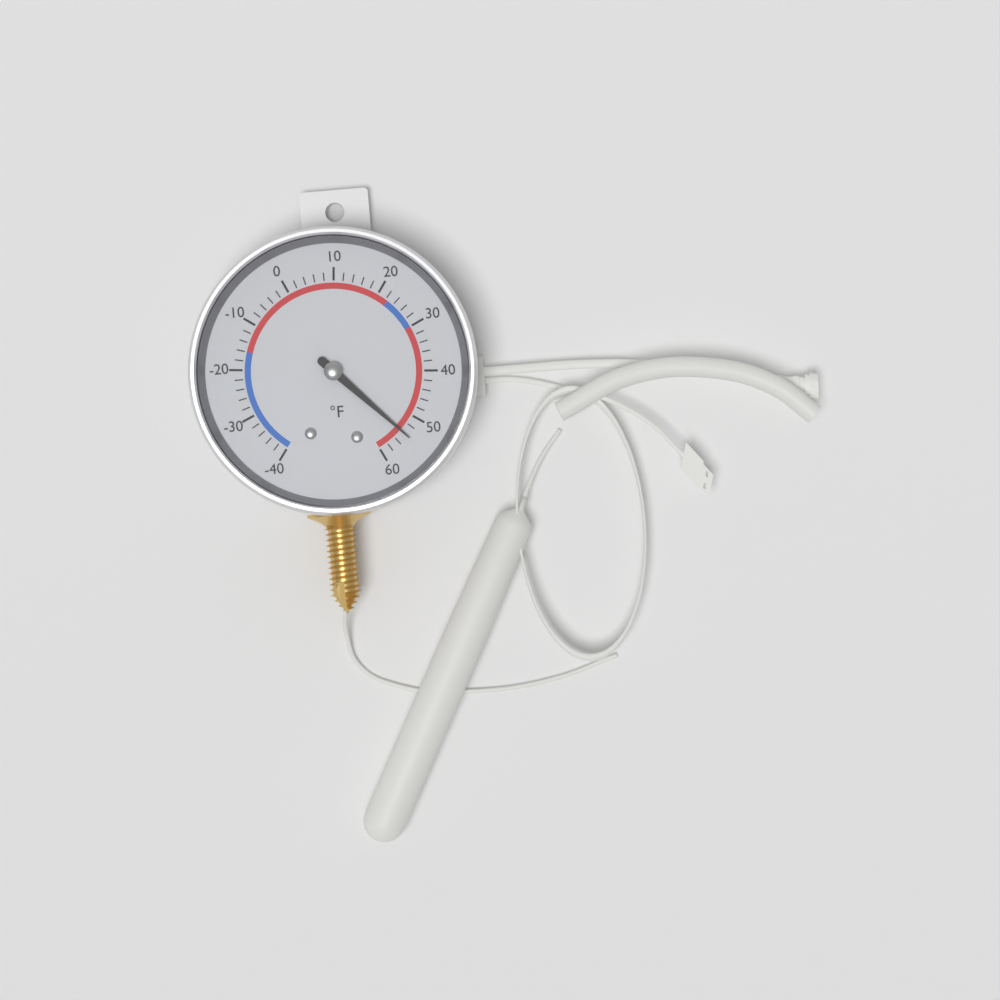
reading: 54 °F
